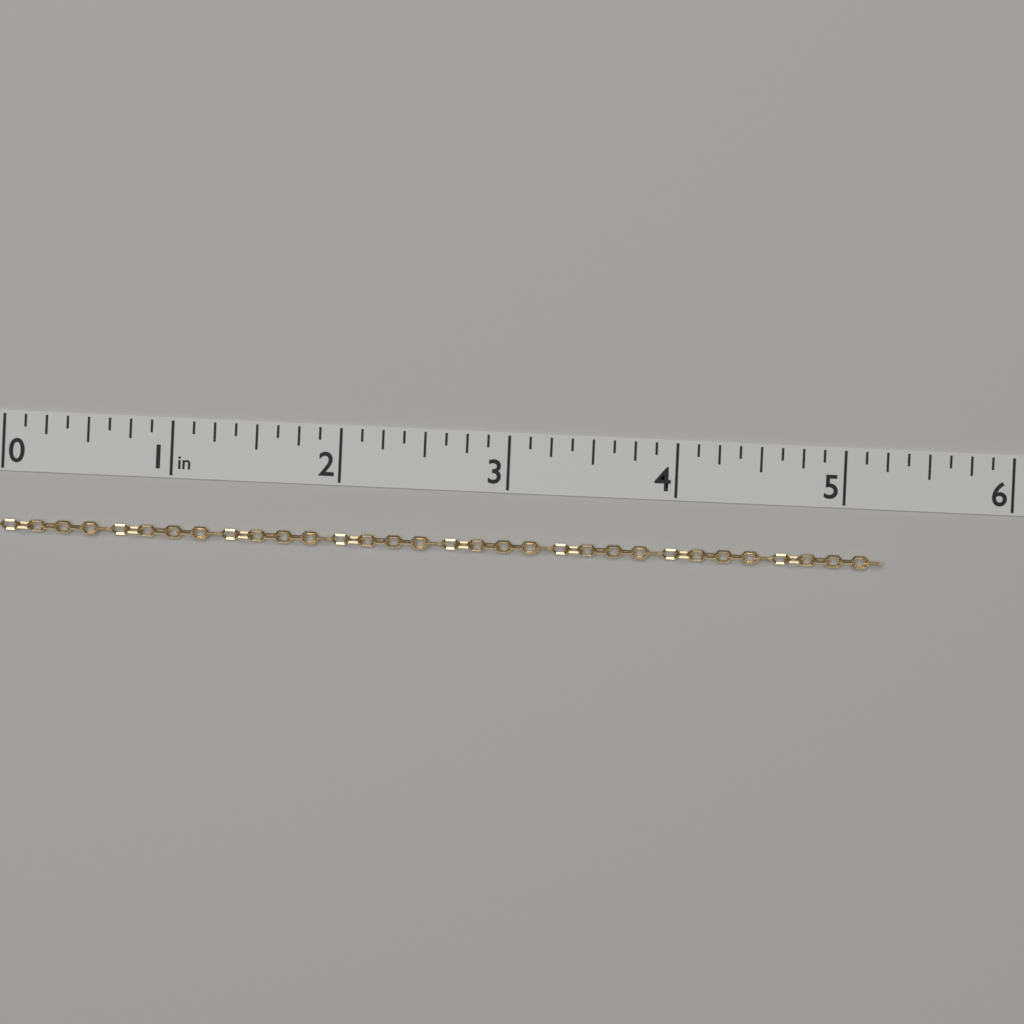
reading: 5.250 in
